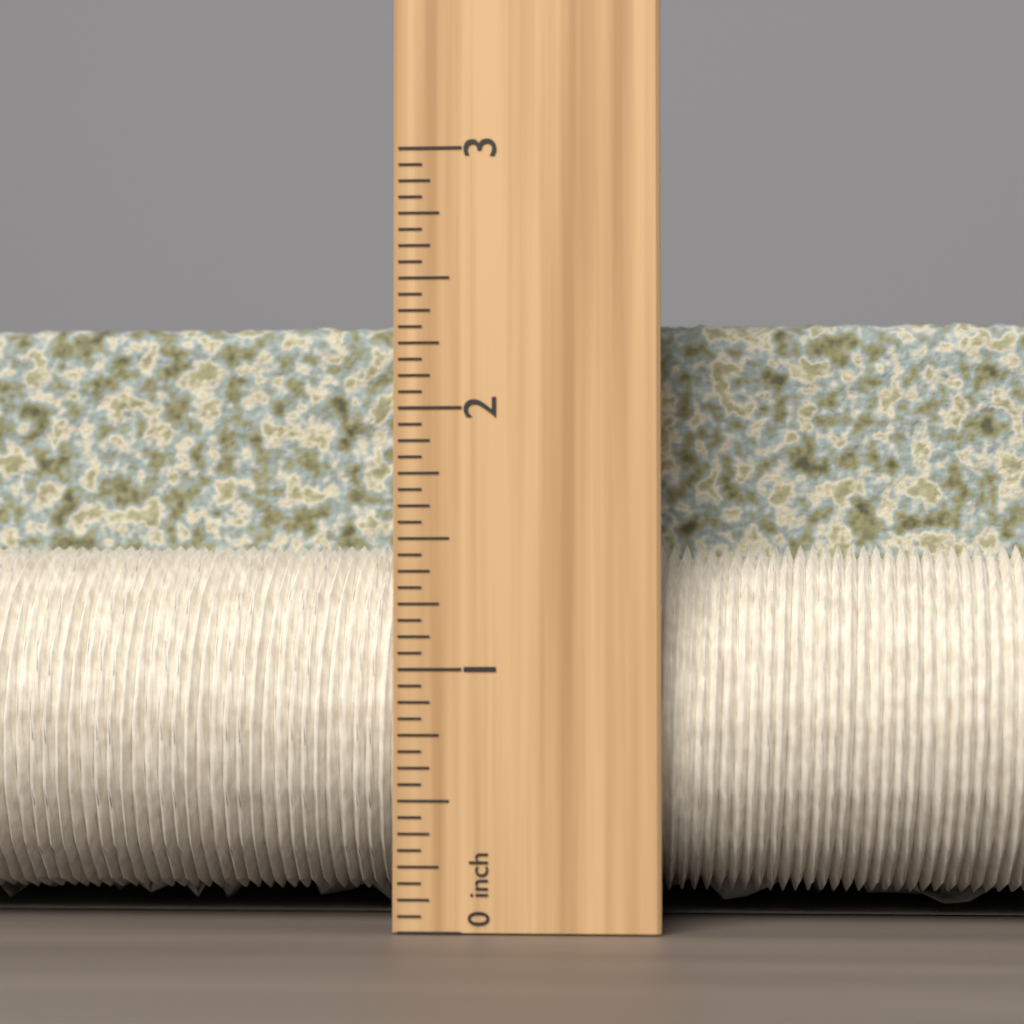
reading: 2.4375 inch
